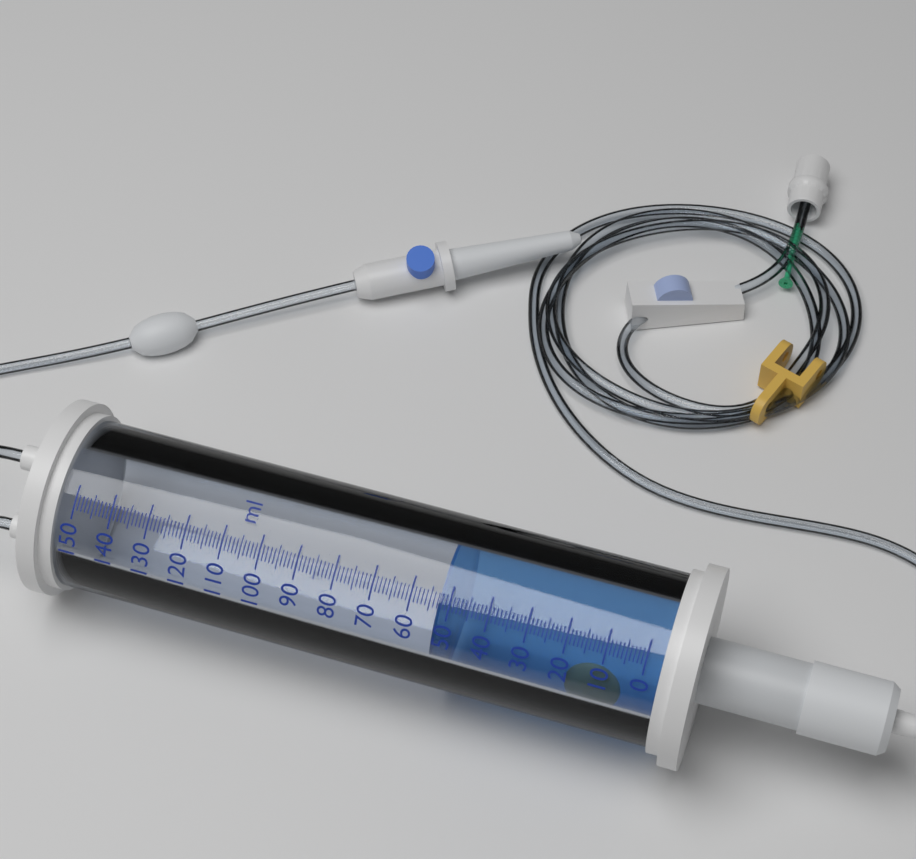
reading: 53 ml
